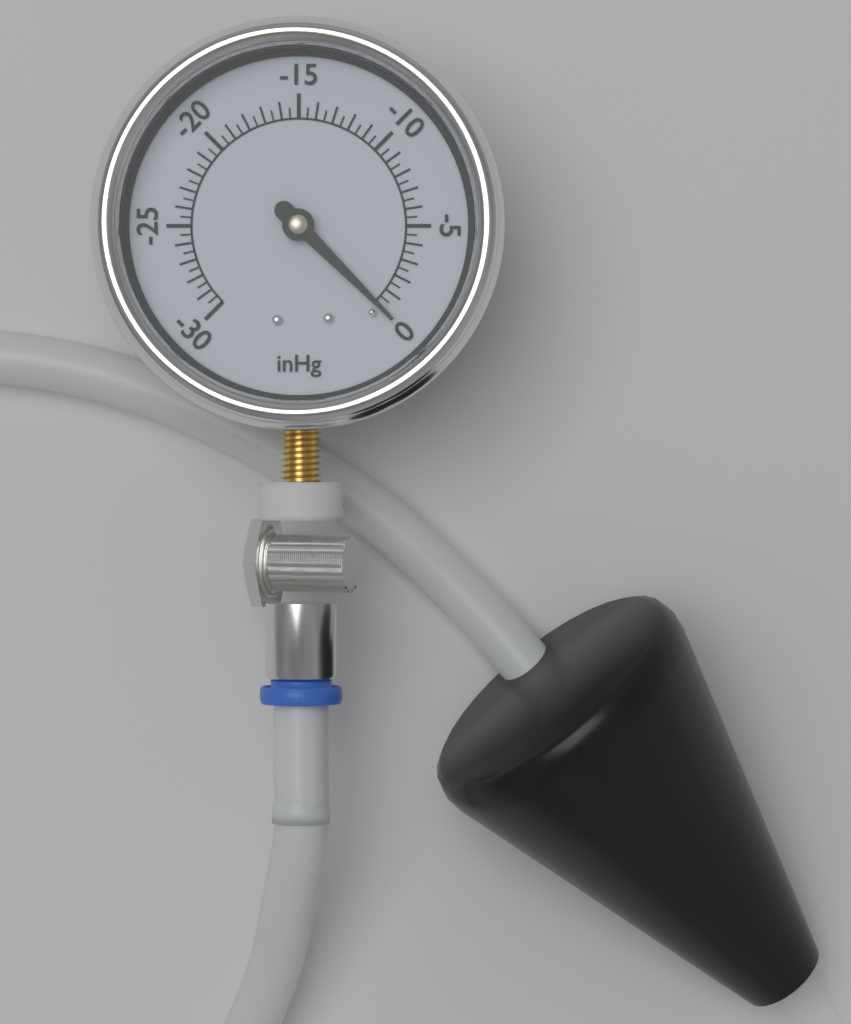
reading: 0.0 inHg
